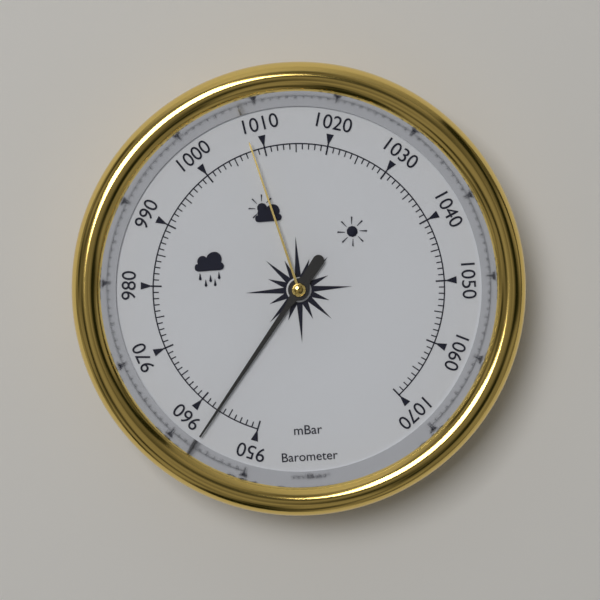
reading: 957 mbar
